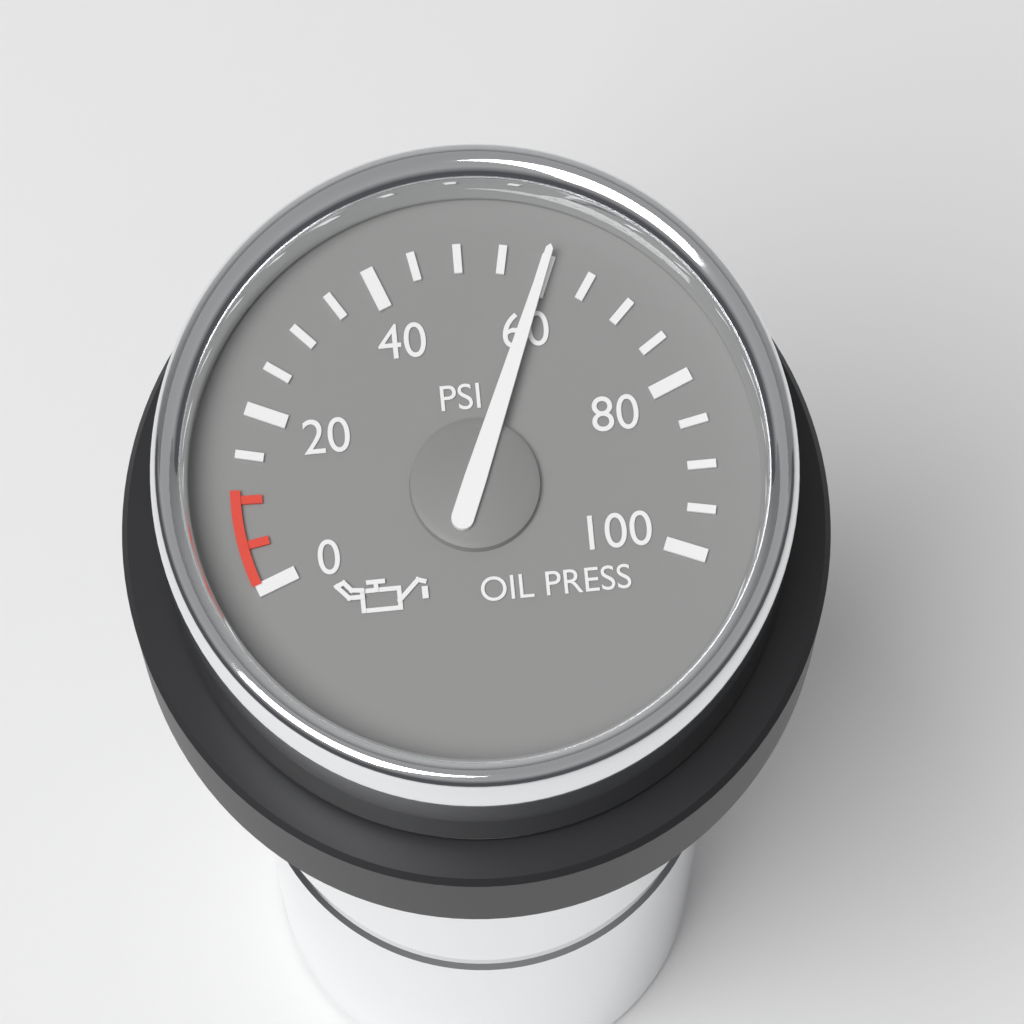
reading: 60 psi
